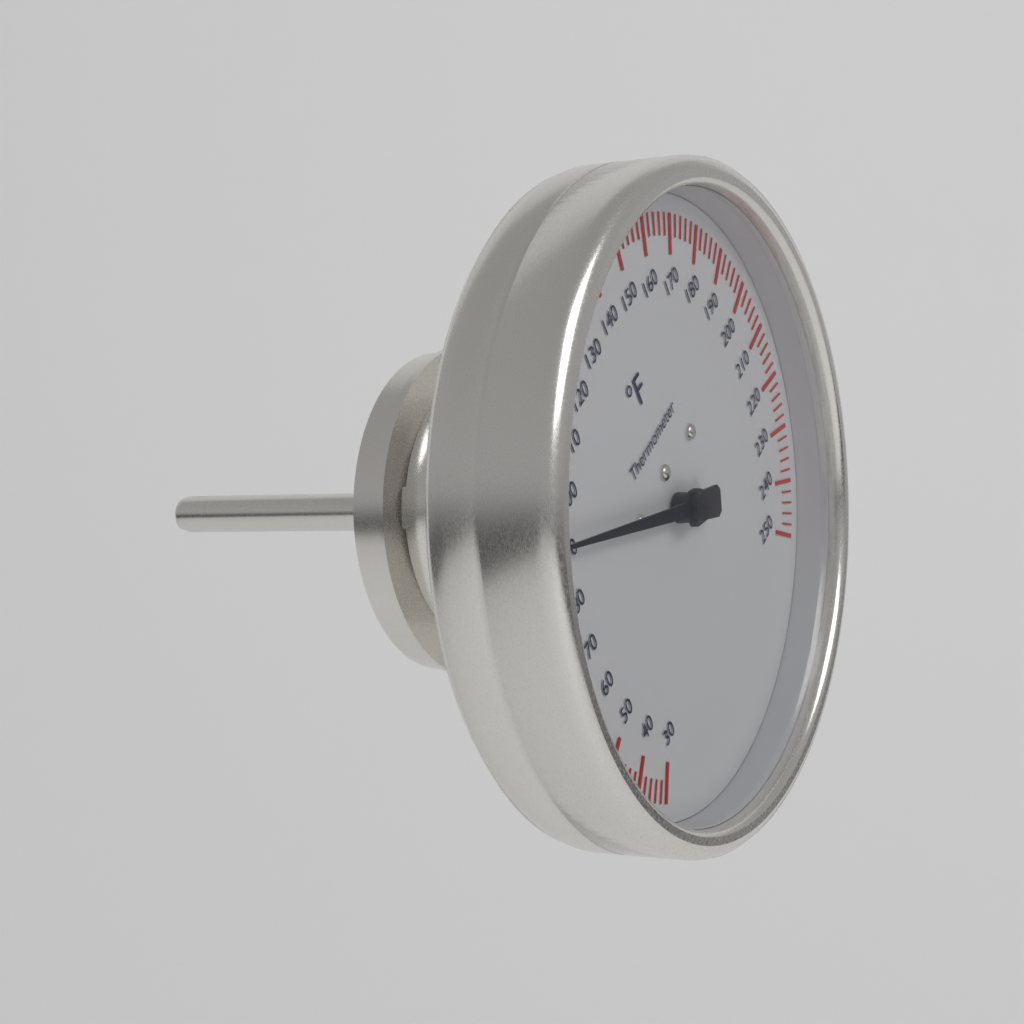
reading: 92 °F
